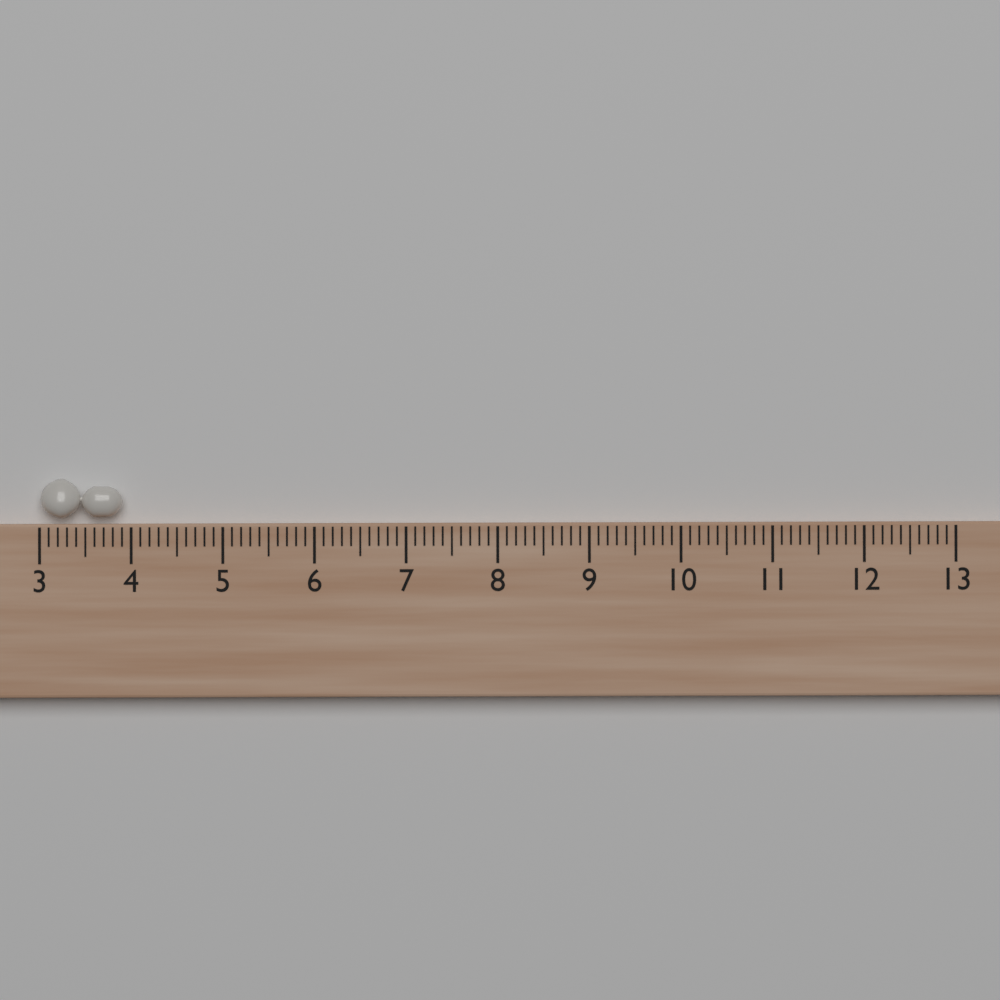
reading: 3.9 (no unit)
